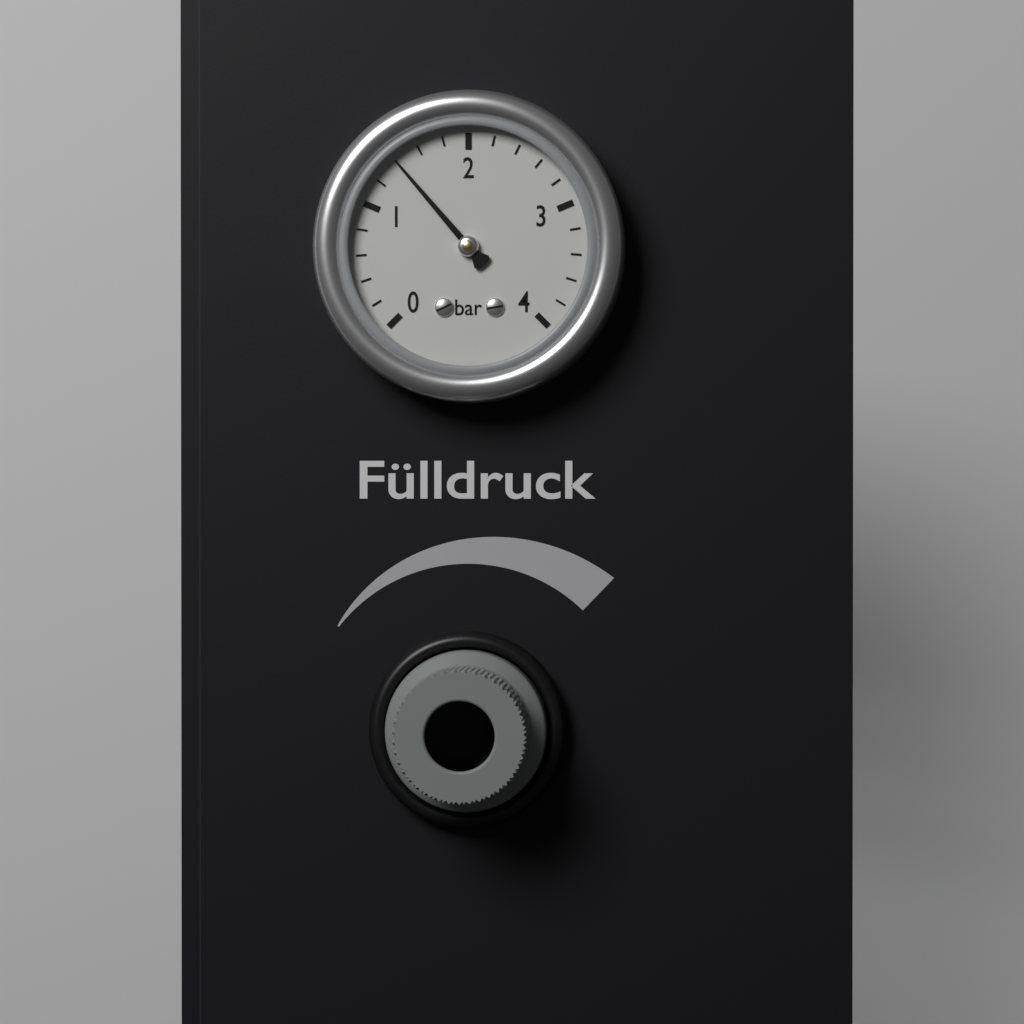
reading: 1.4 bar
